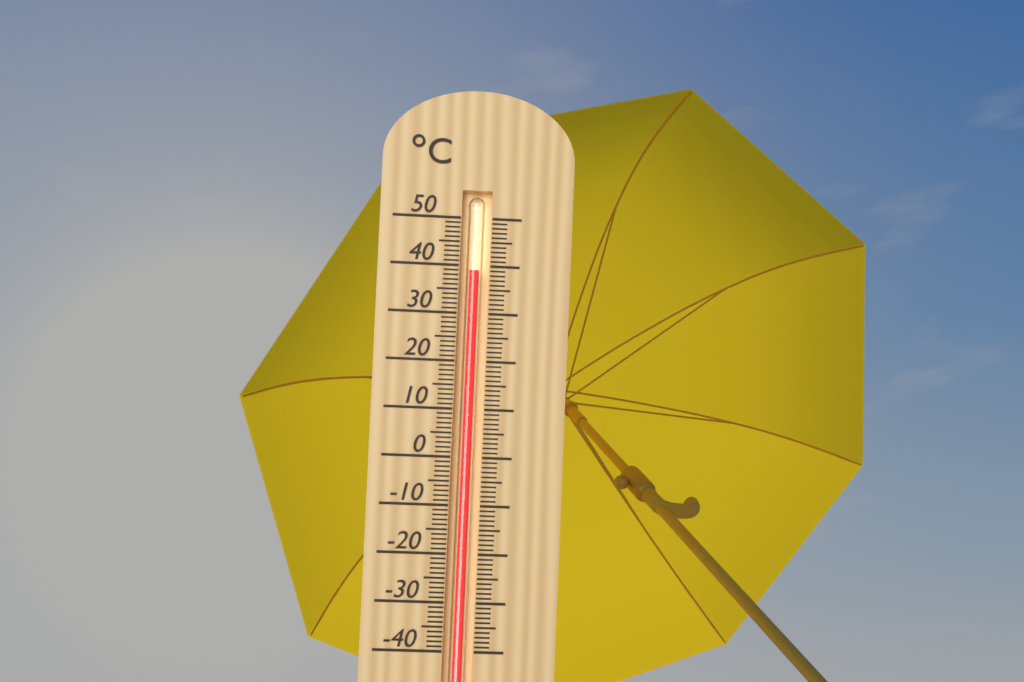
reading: 39 °C
